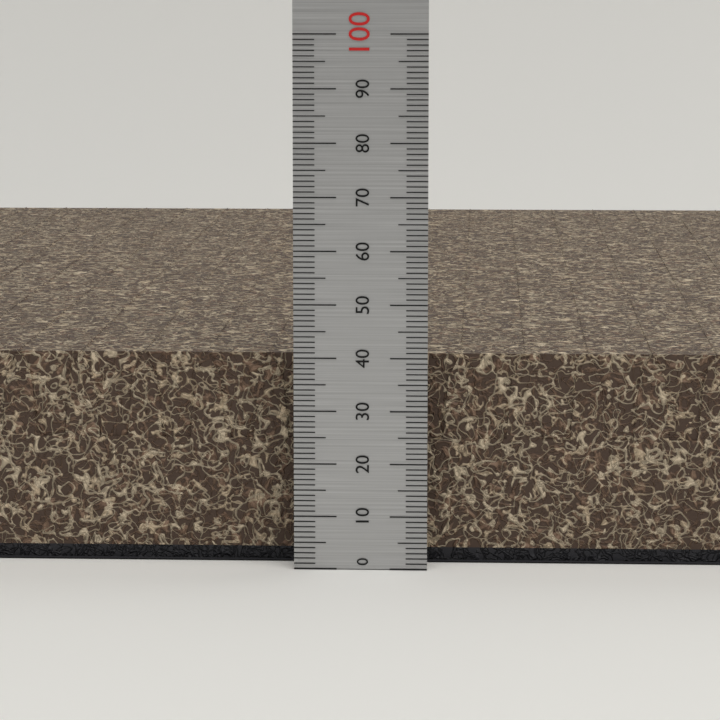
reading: 40 (no unit)
